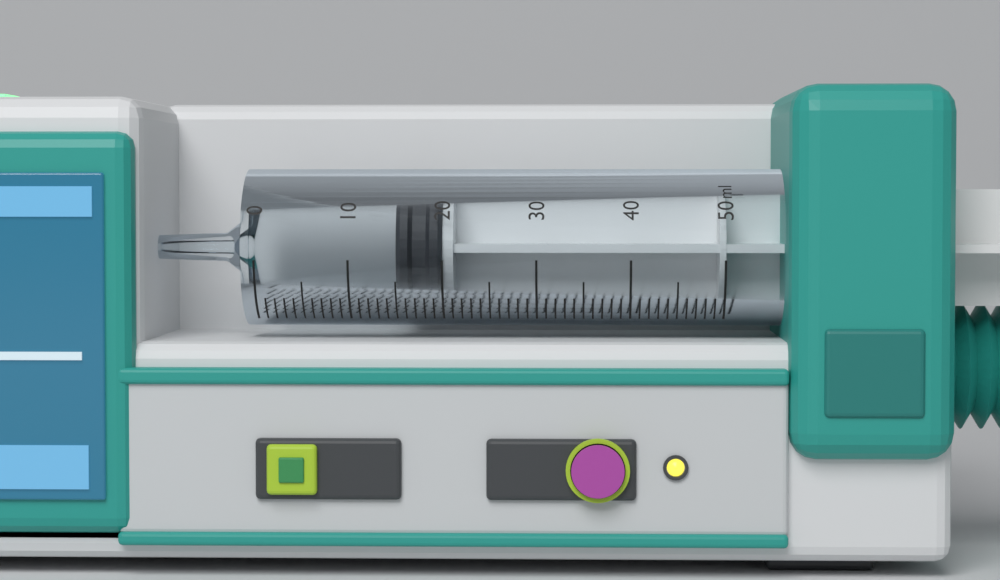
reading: 15 ml
